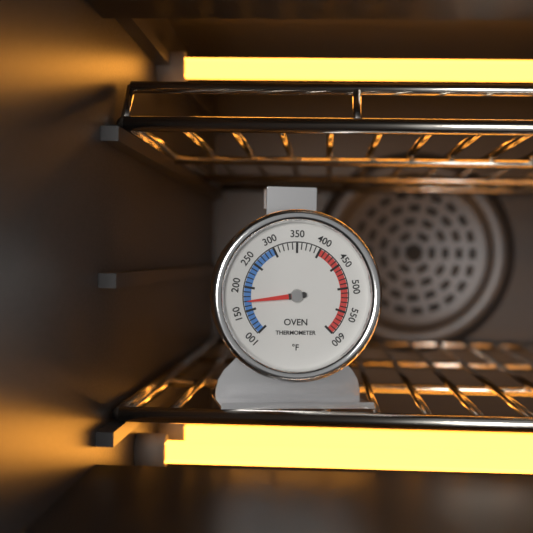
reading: 170 °F
